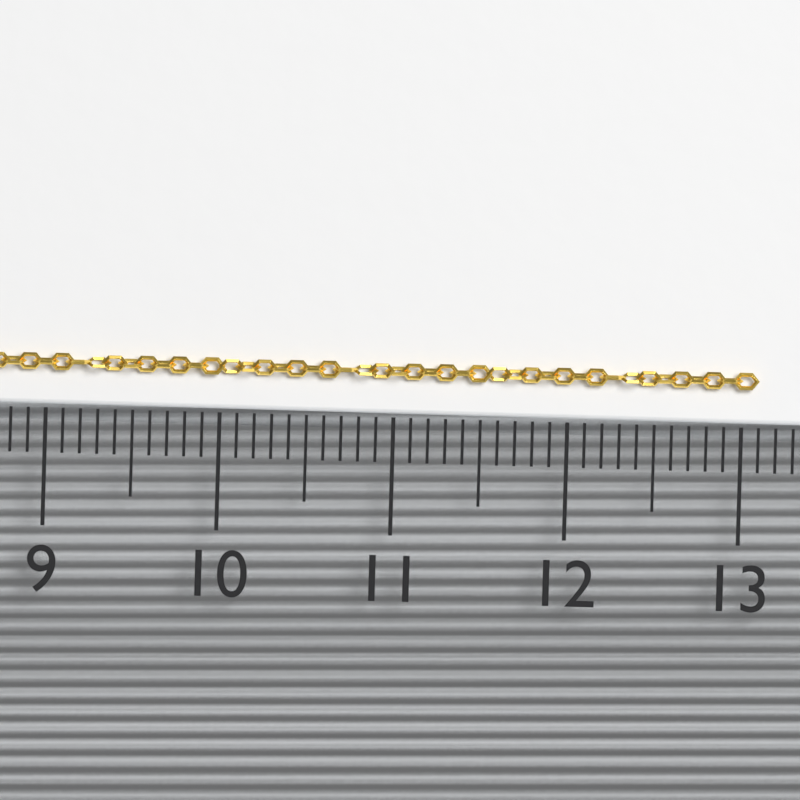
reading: 13.1 (no unit)
